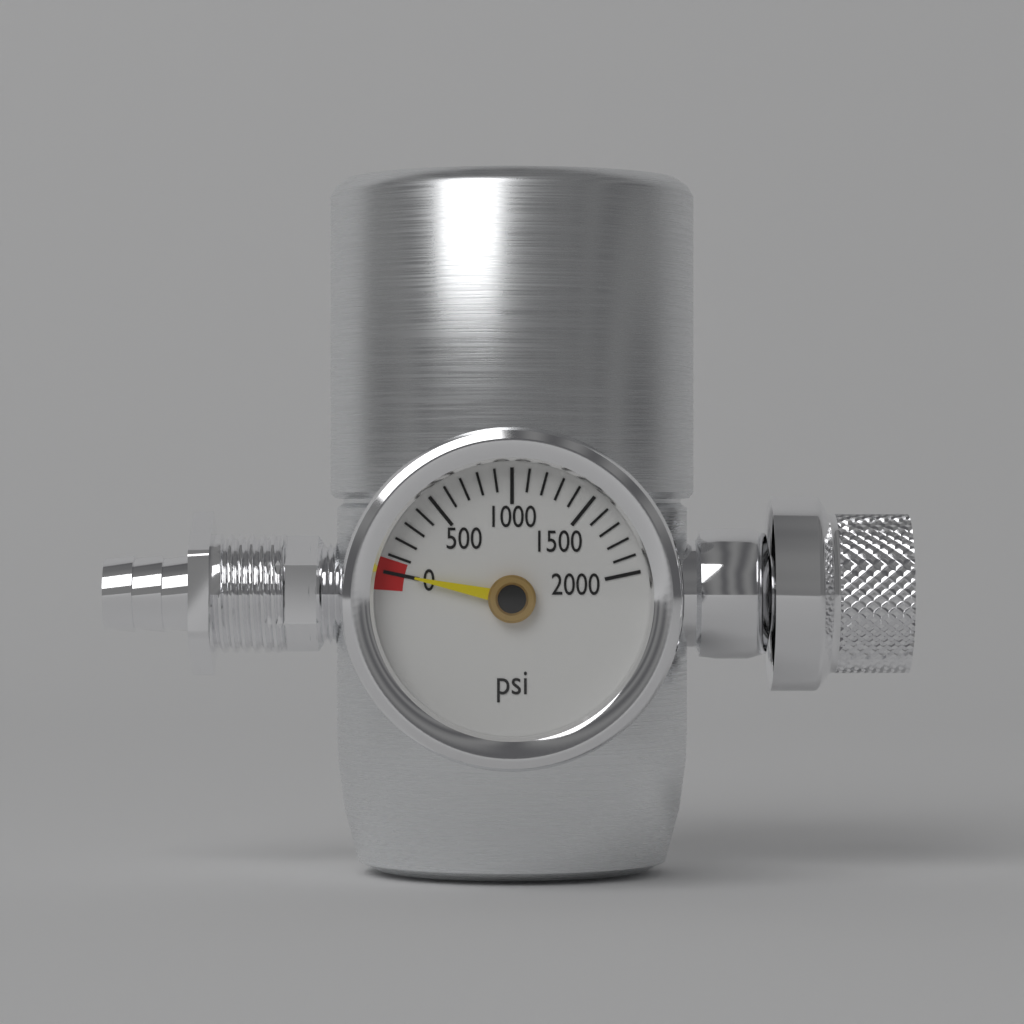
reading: 0 psi
